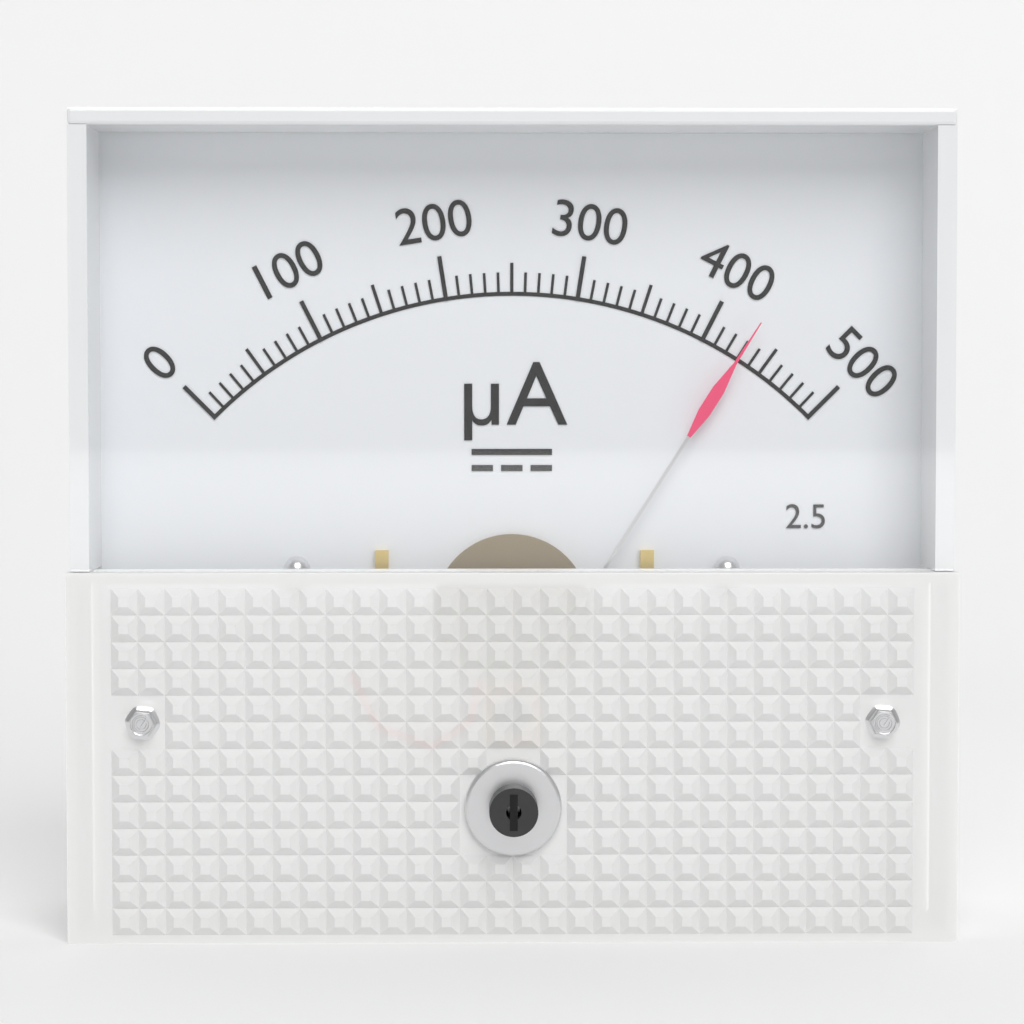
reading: 430 µA
